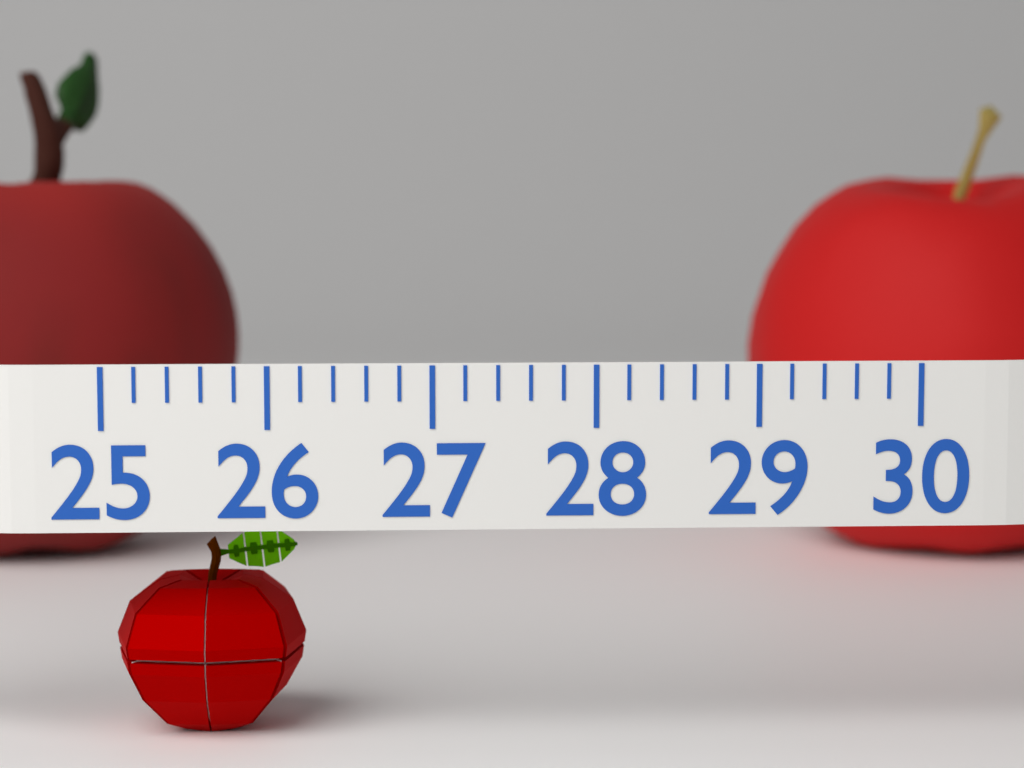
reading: 26.2 (no unit)
